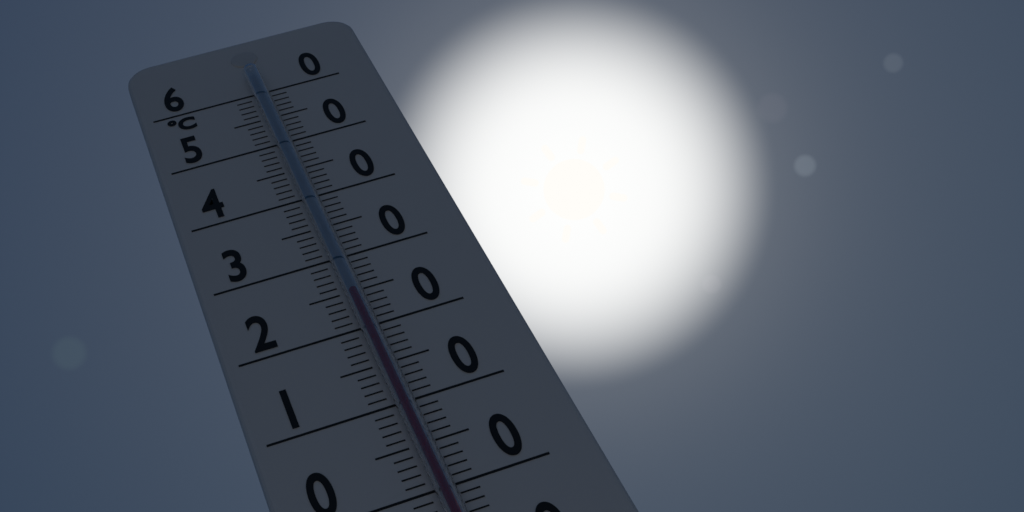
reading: 24 °C
